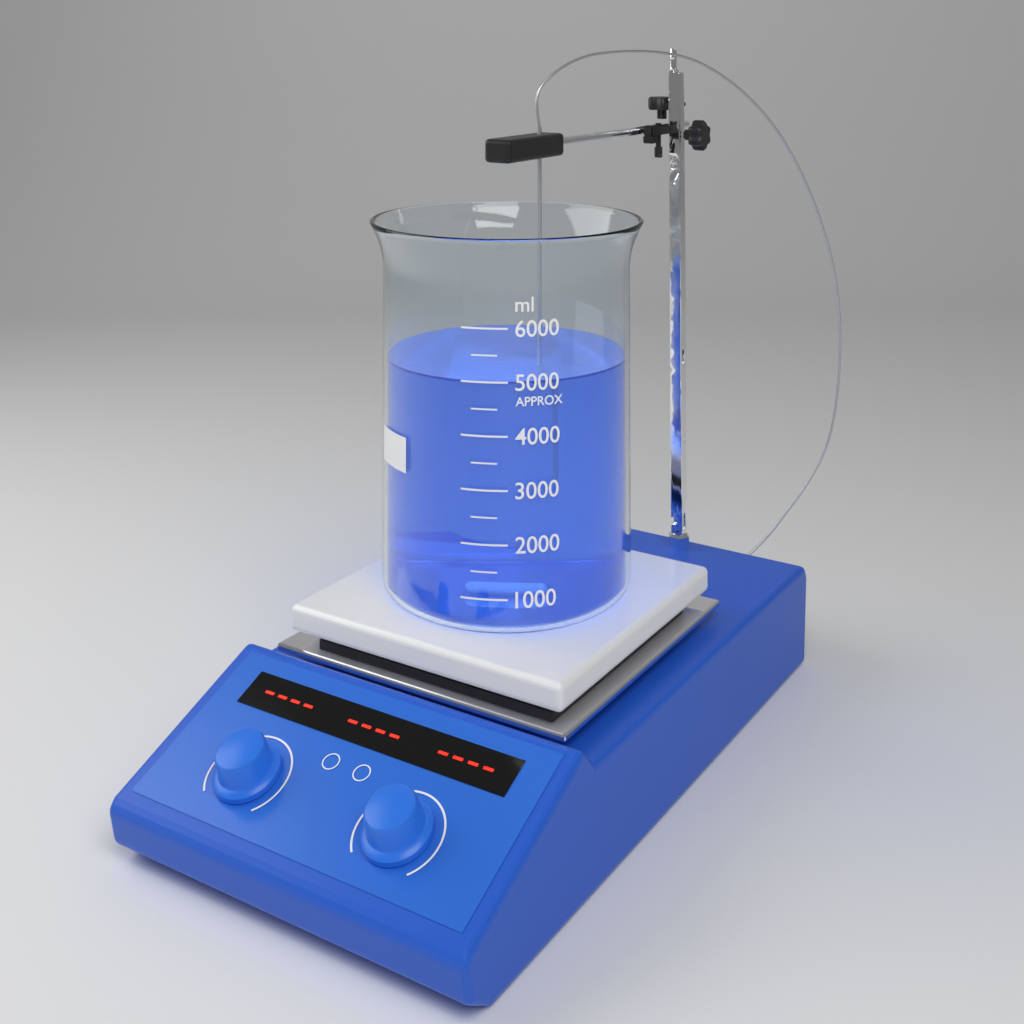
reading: 5000 ml
